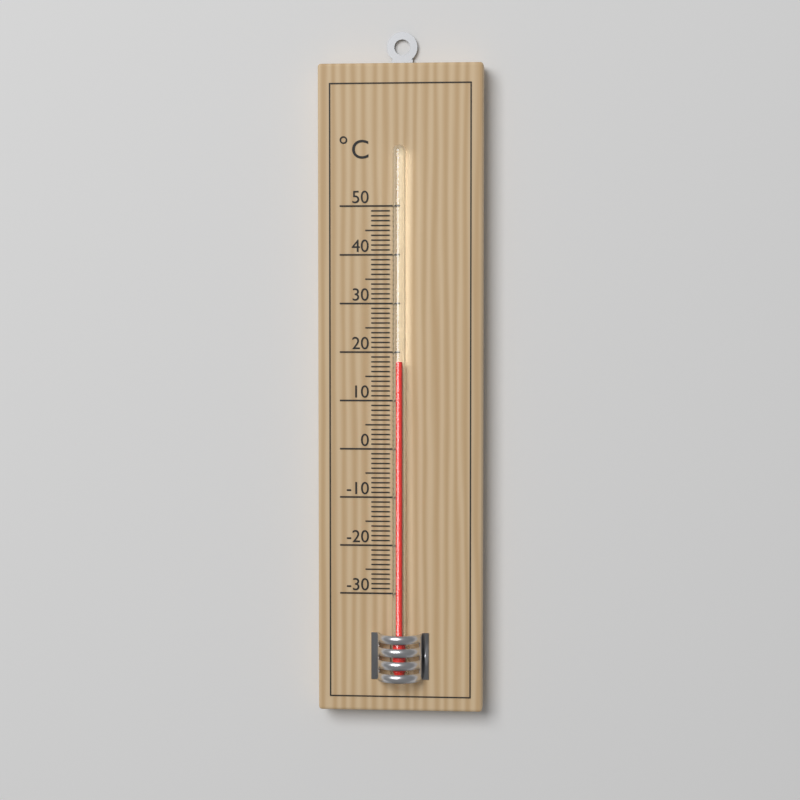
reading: 18 °C
